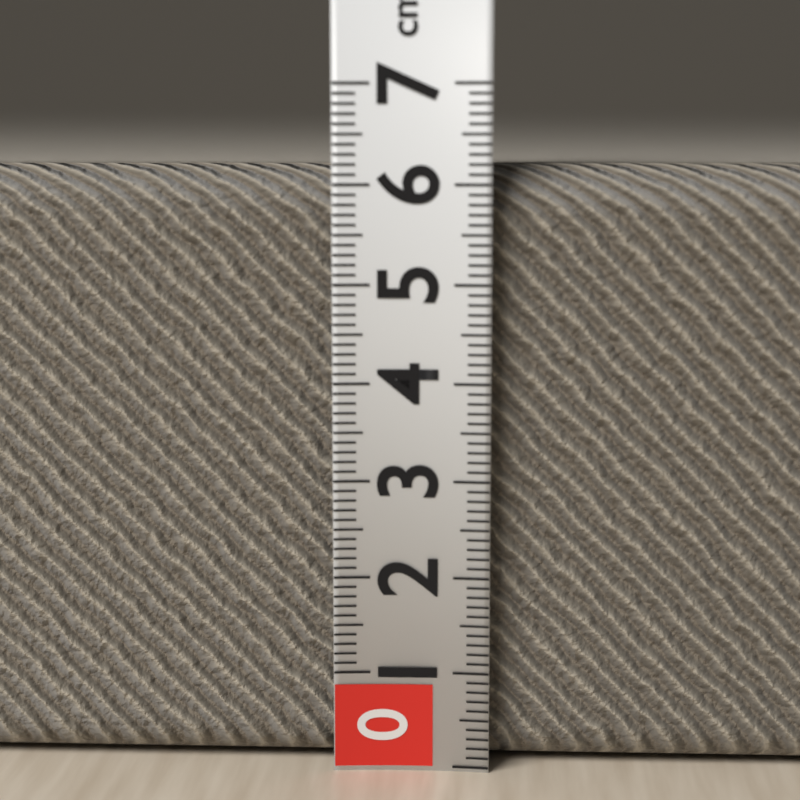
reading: 6.2 cm
